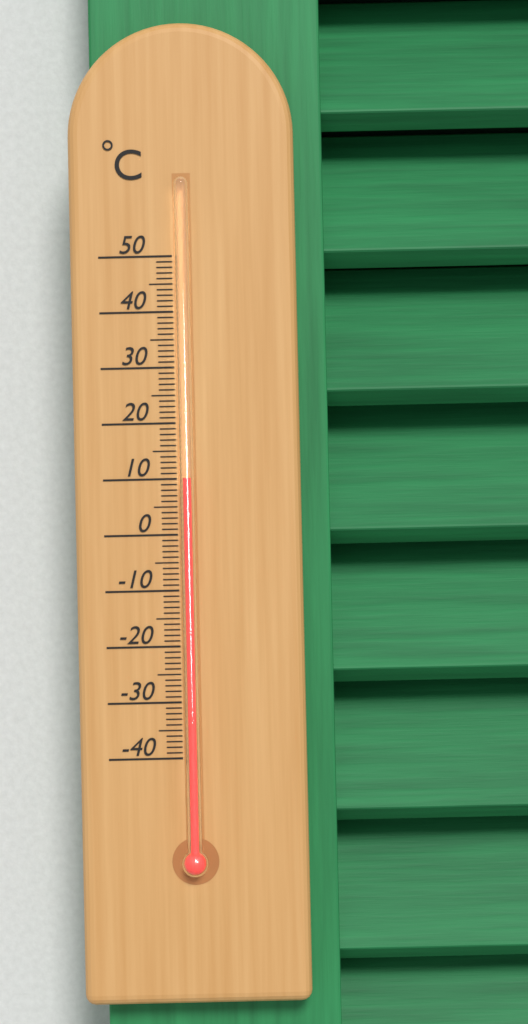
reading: 10 °C
